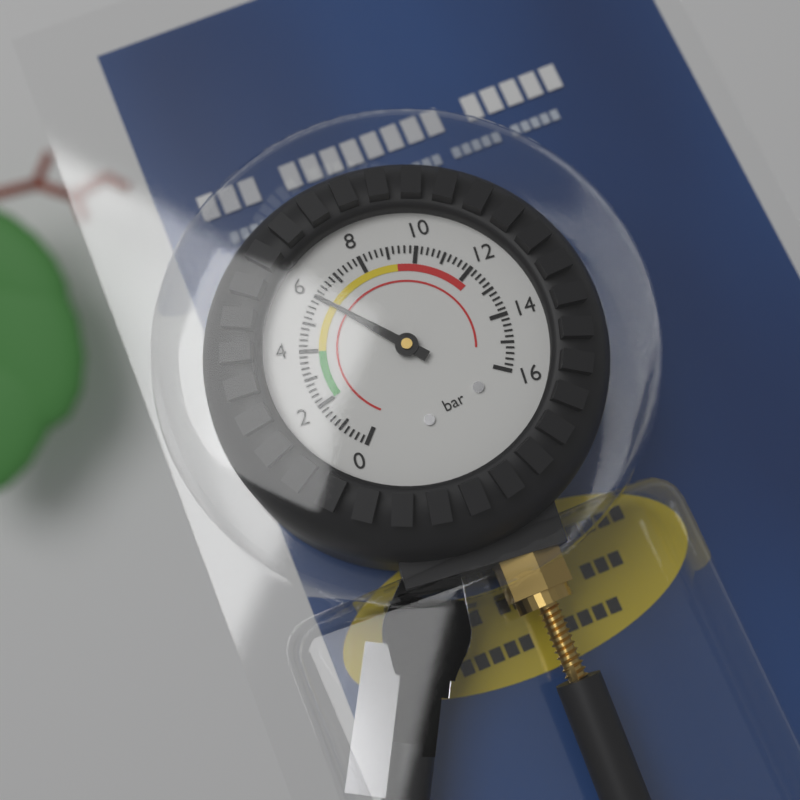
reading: 6.0 bar
